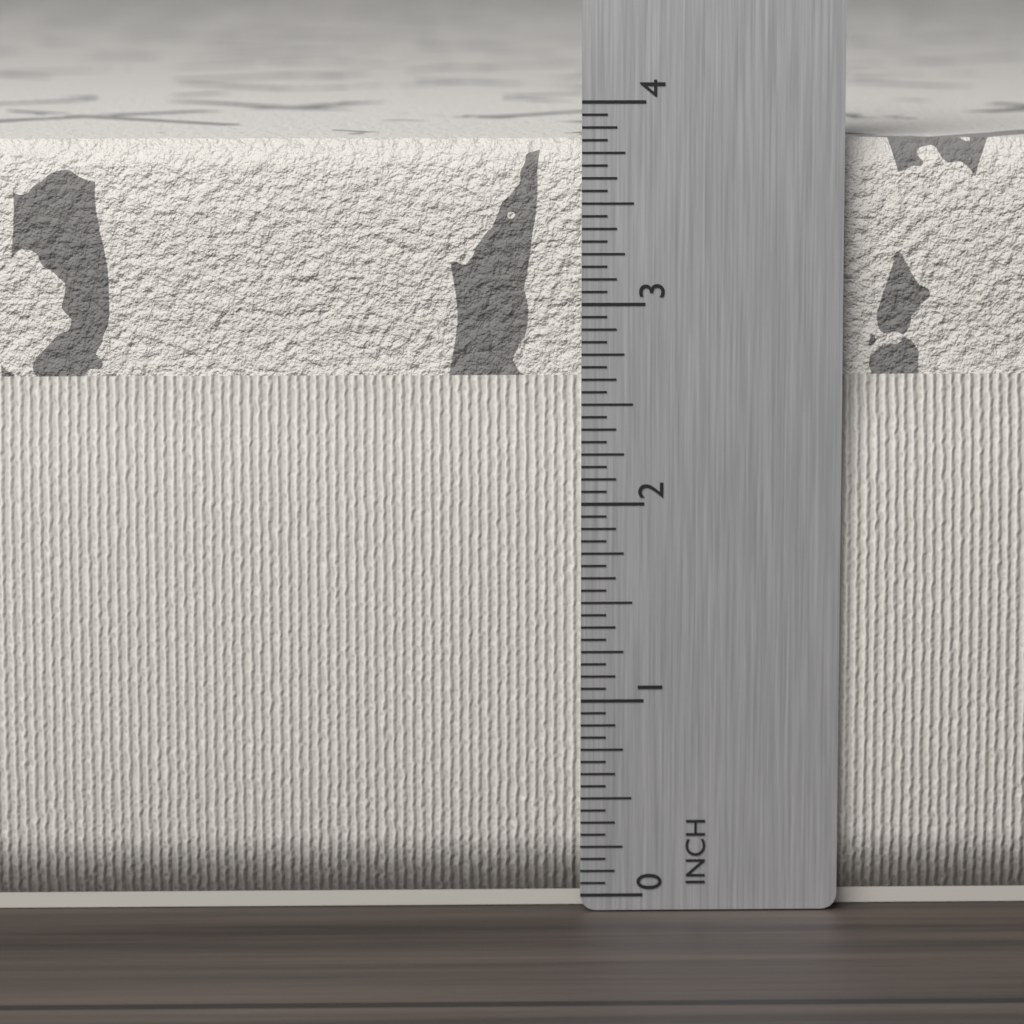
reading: 3.8125 in
